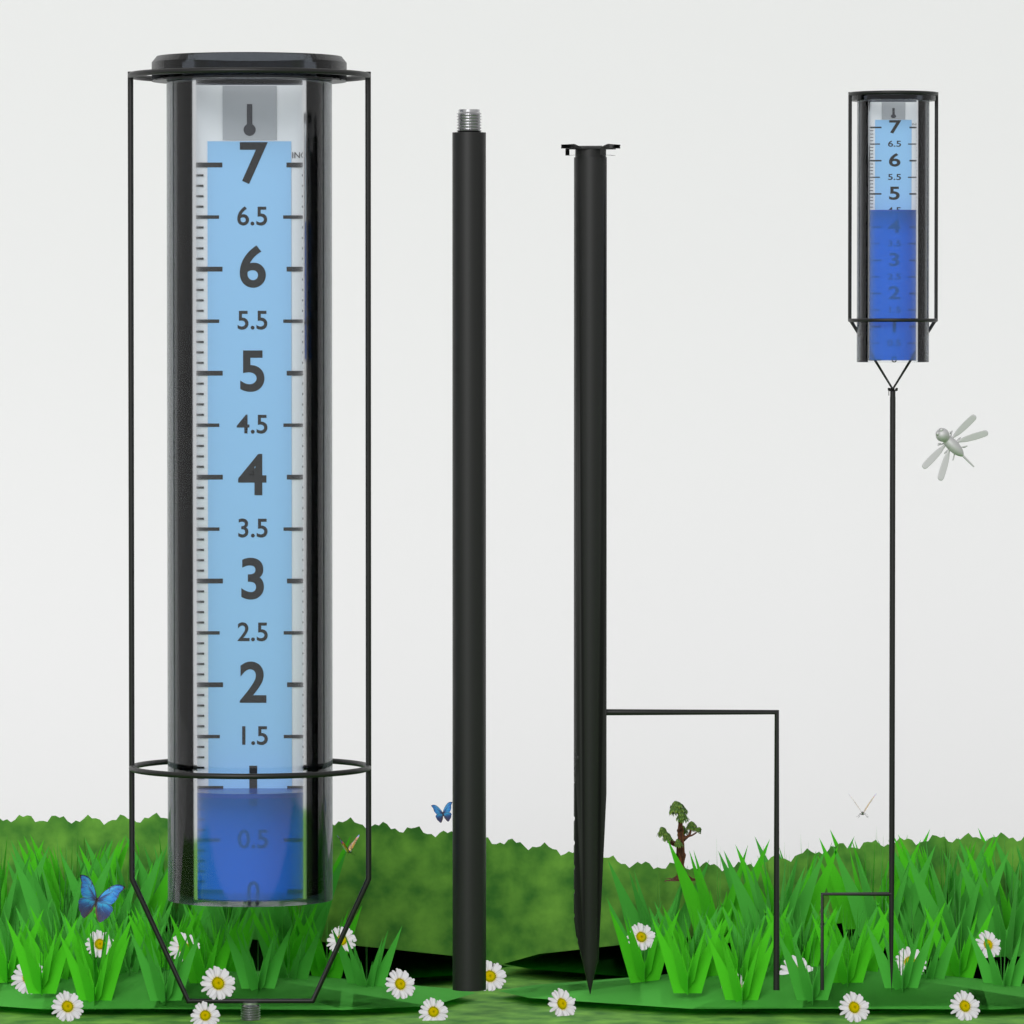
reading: 1.0 in
